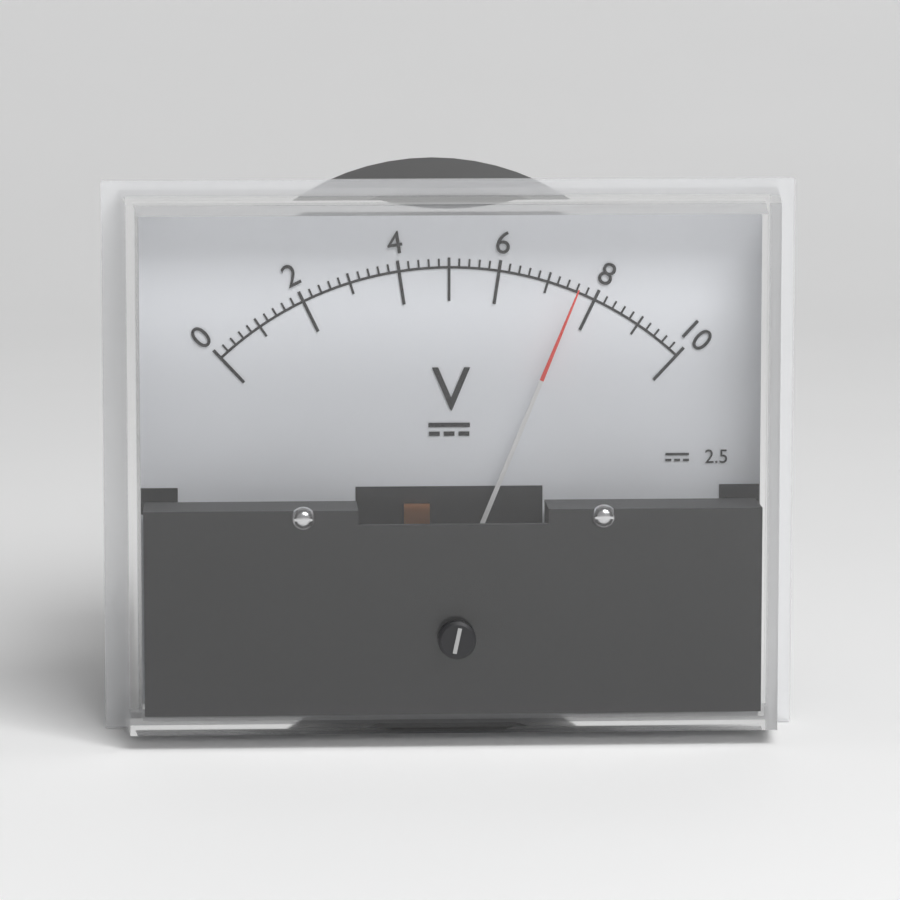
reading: 7.6 V
